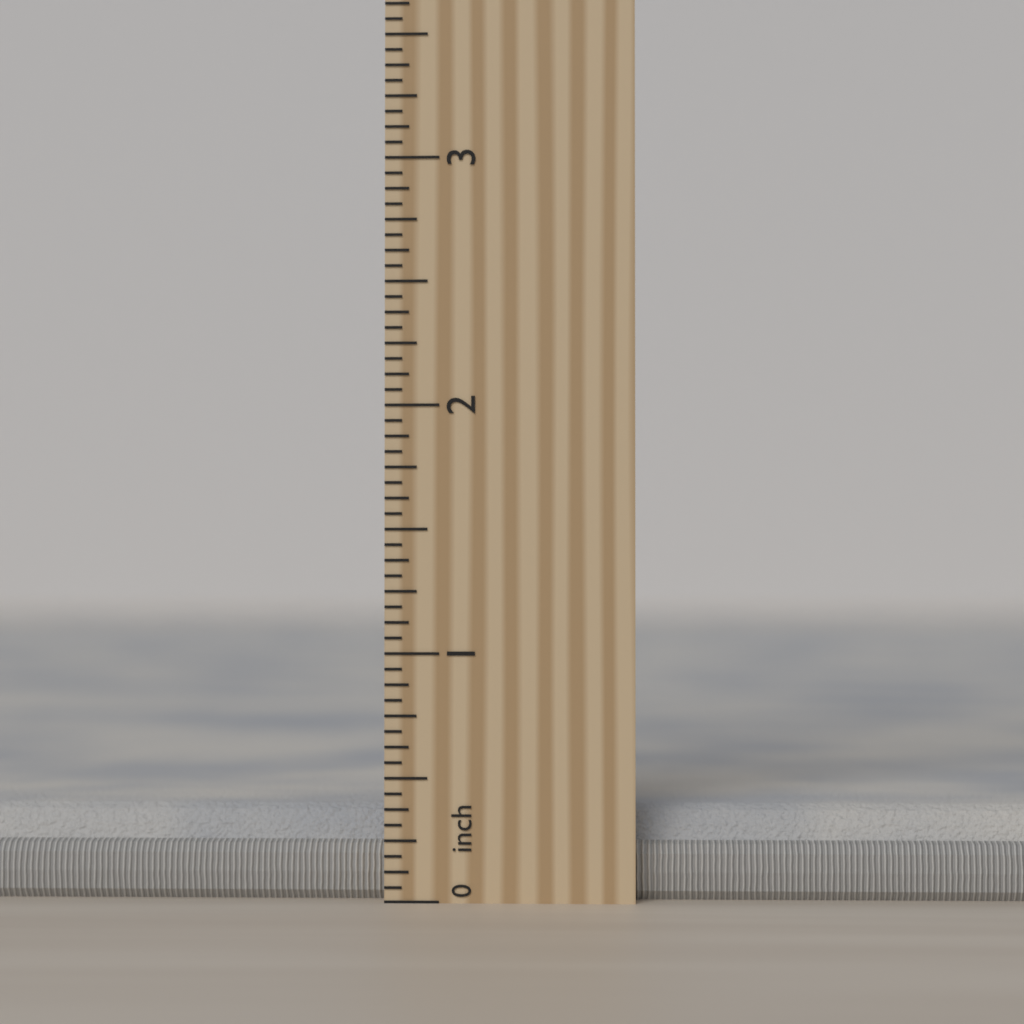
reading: 0.3750 inch
